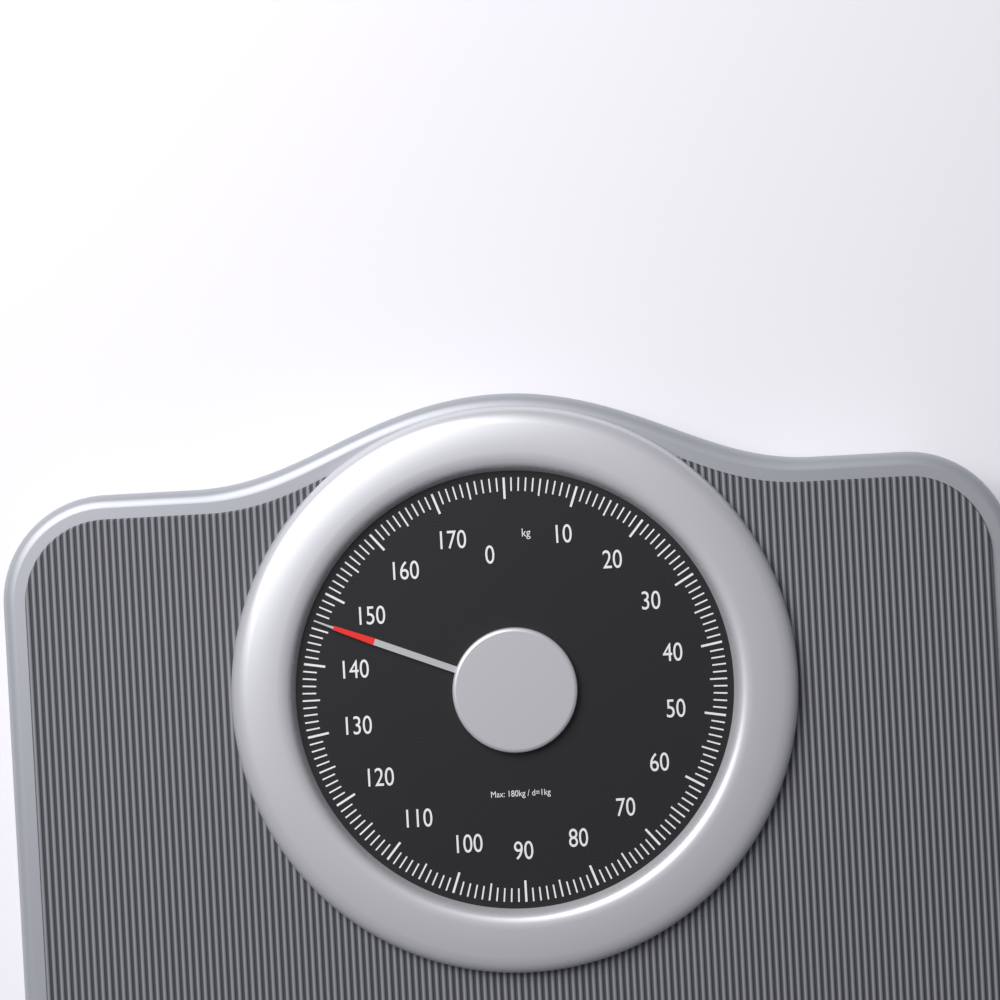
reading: 146 kg
